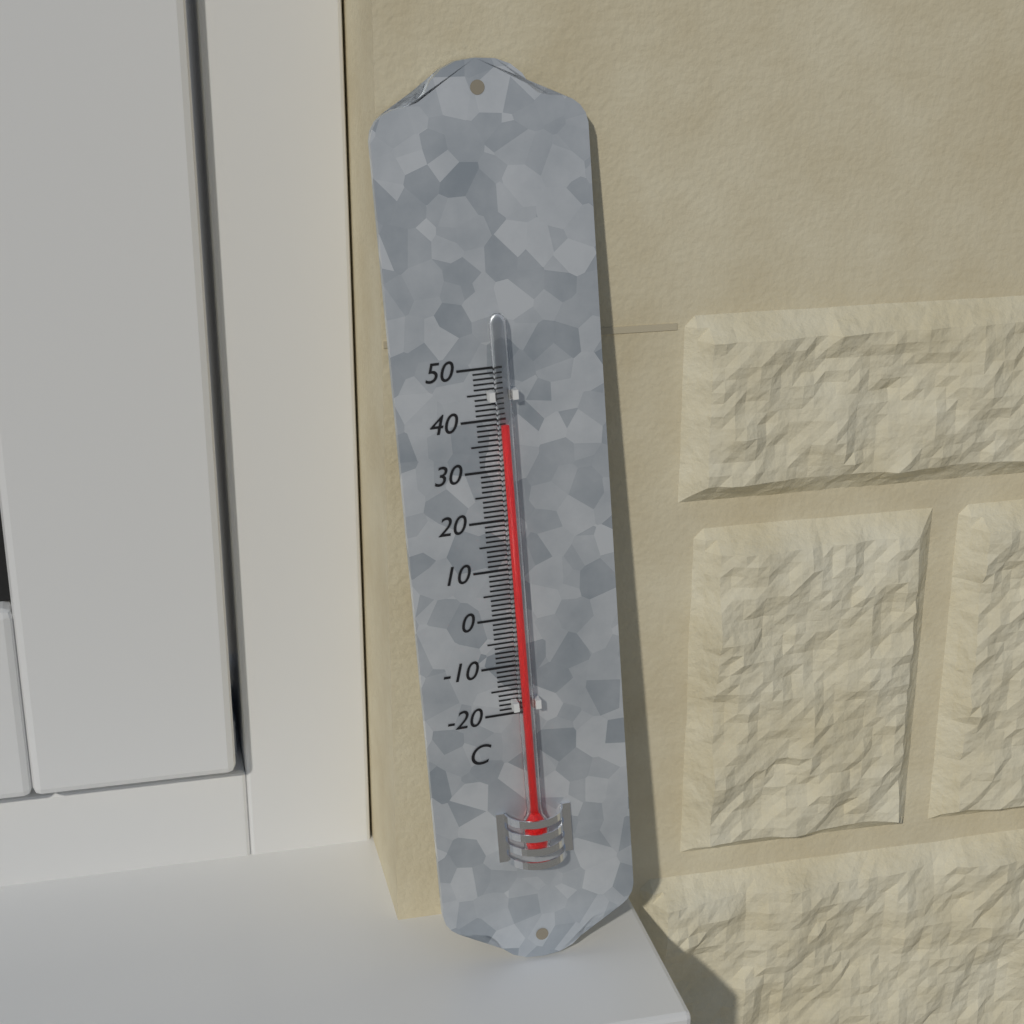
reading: 39 °C
